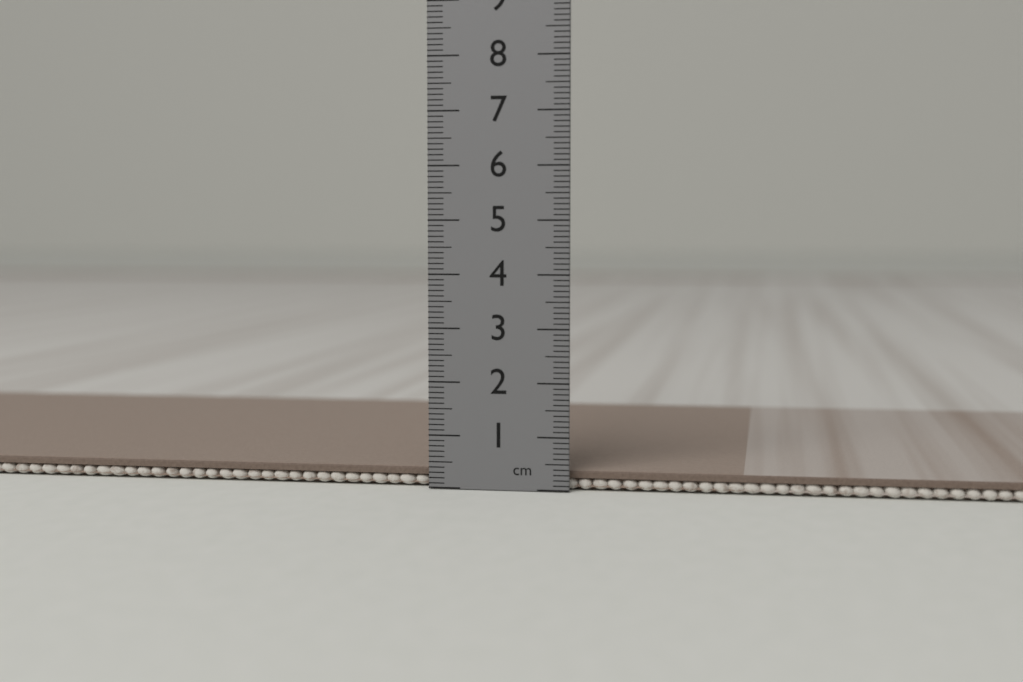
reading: 0.4 cm
